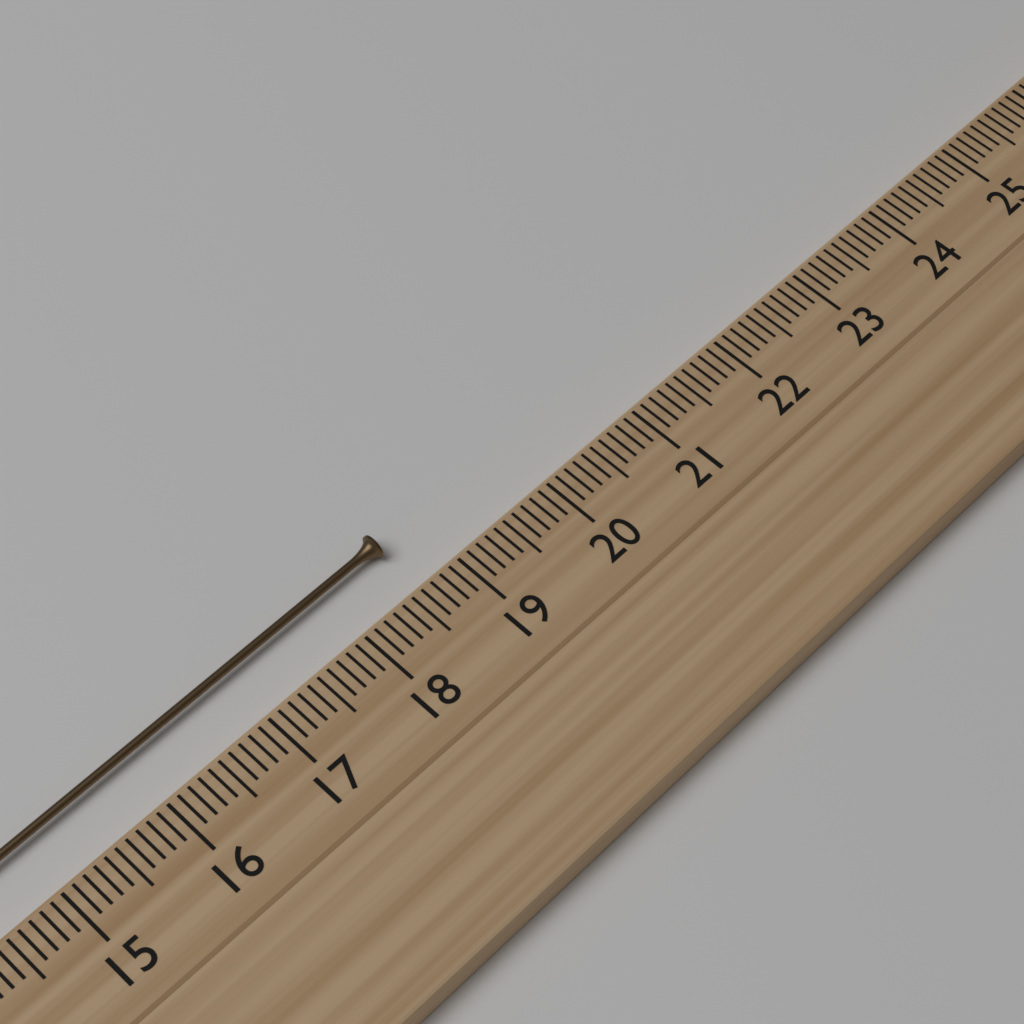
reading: 18.7 cm
